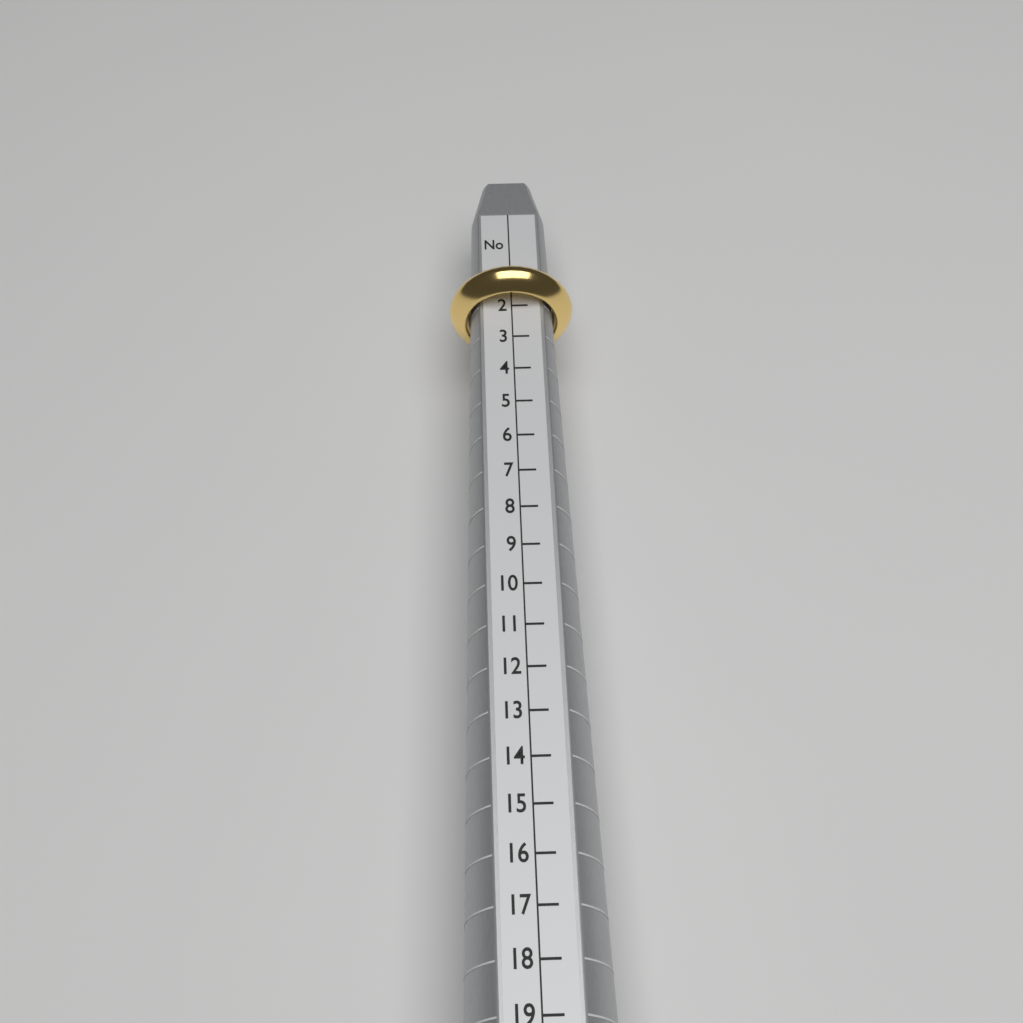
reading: 2 (no unit)
